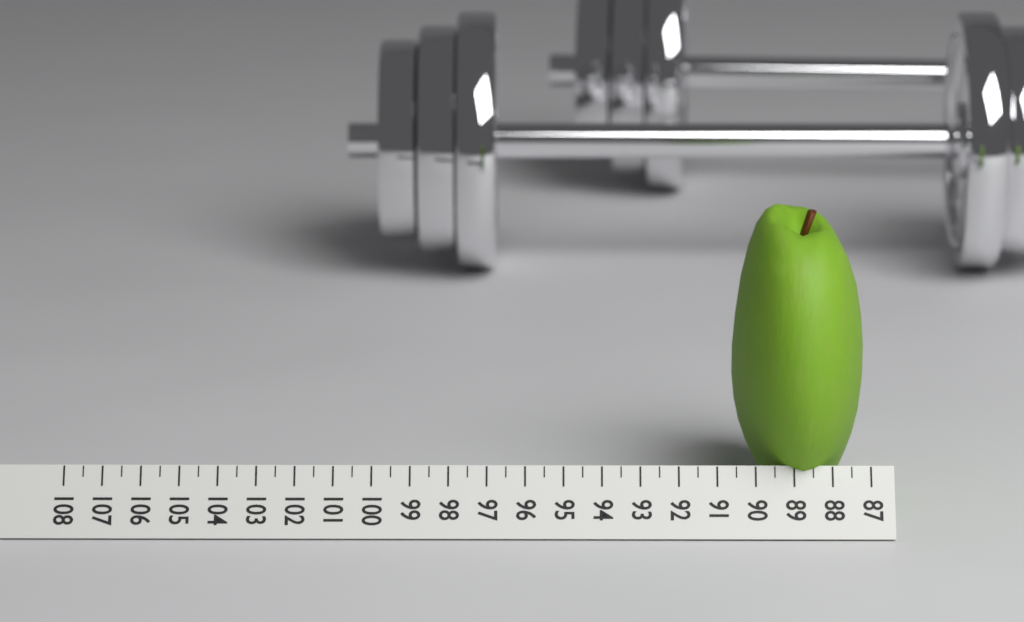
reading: 90.5 (no unit)
